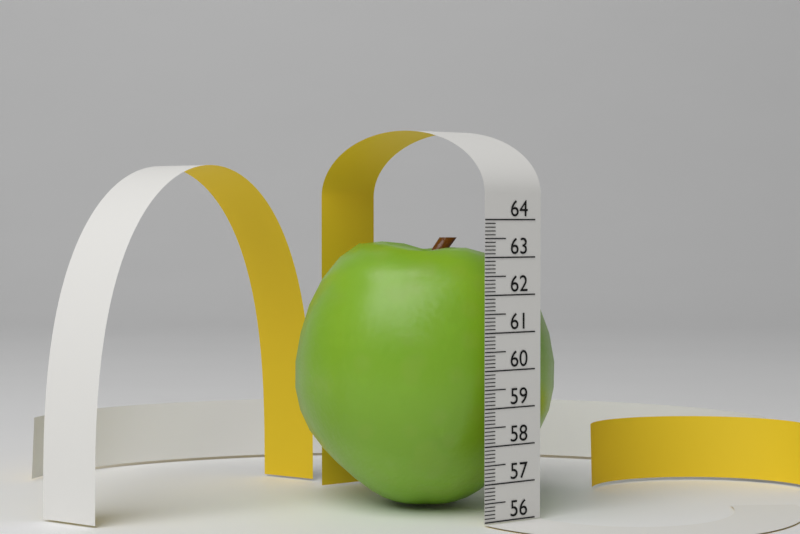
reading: 63.5 (no unit)
